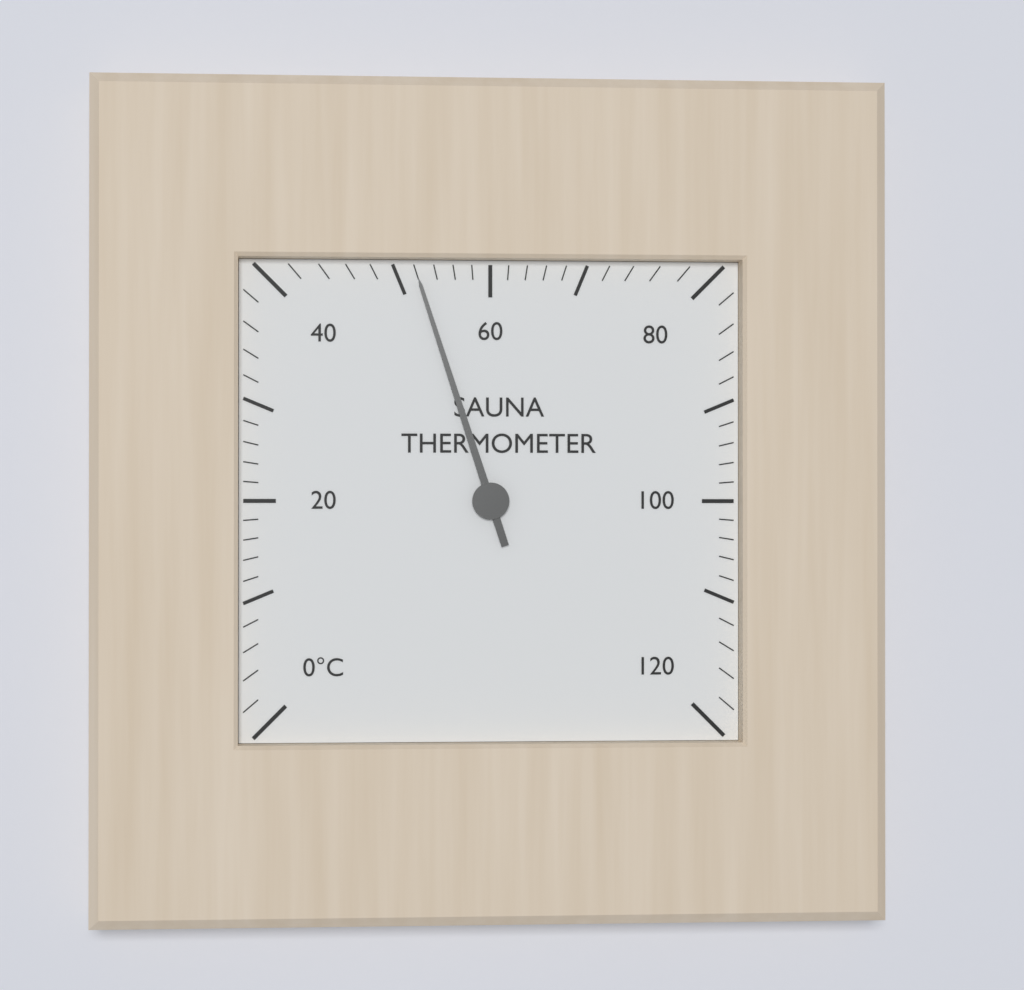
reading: 52 °C
